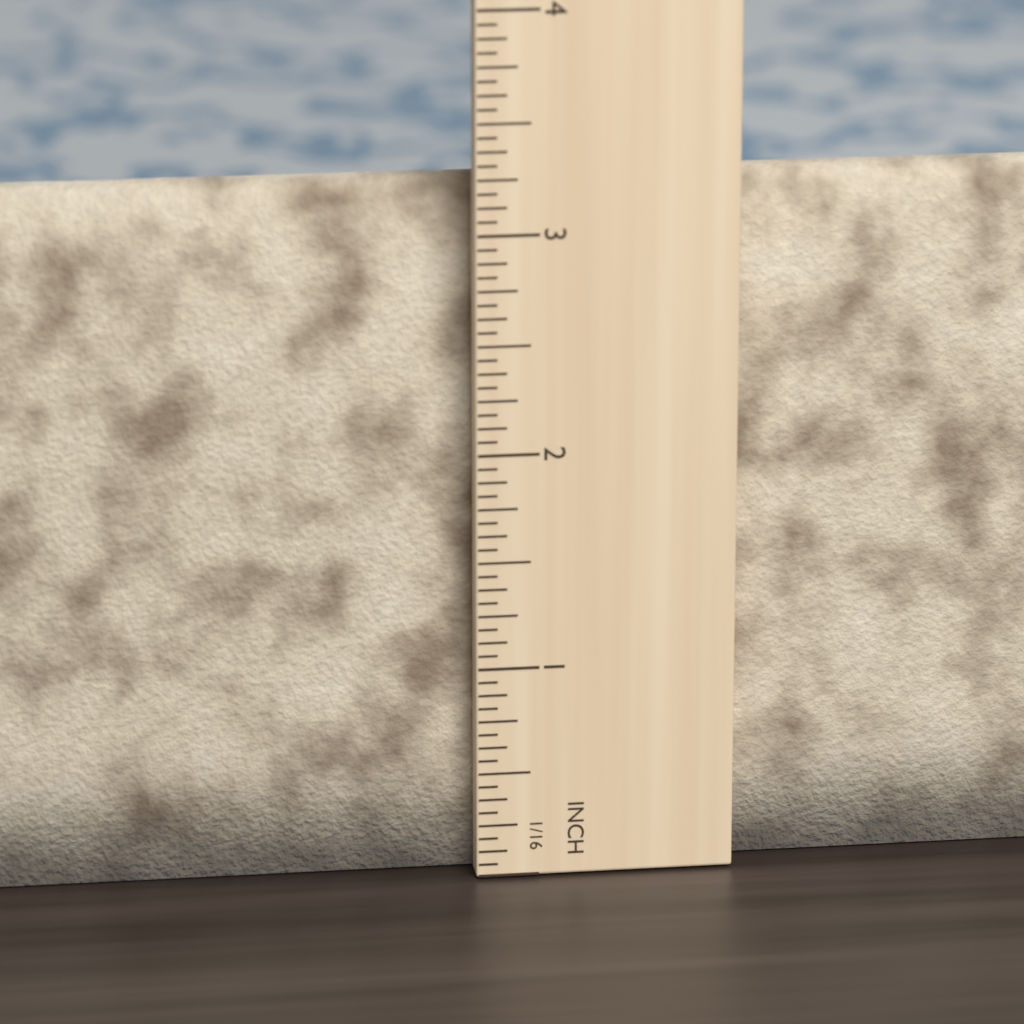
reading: 3.1875 in
